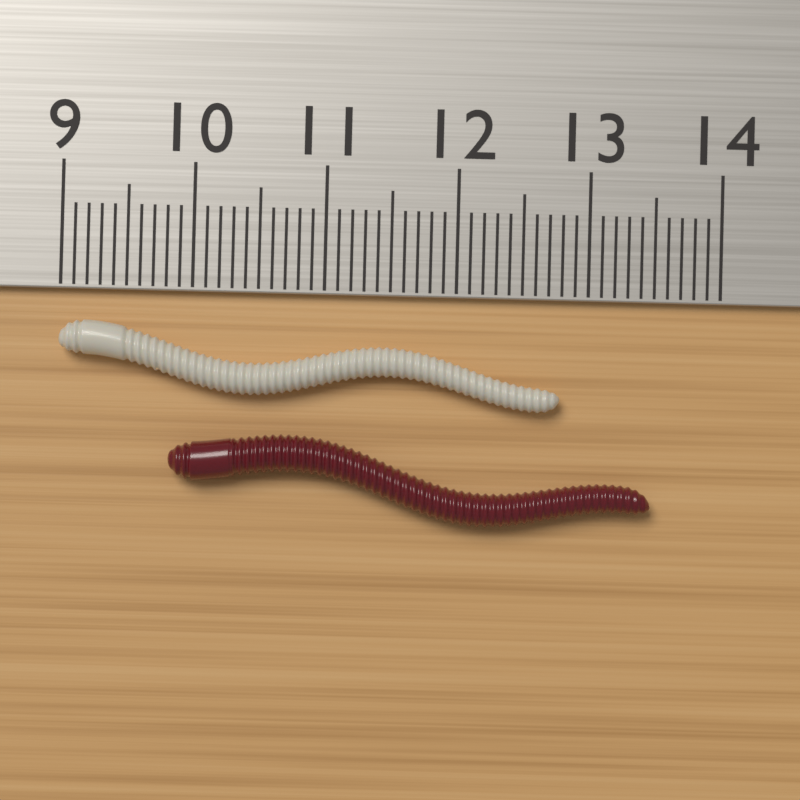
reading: 12.8 cm
